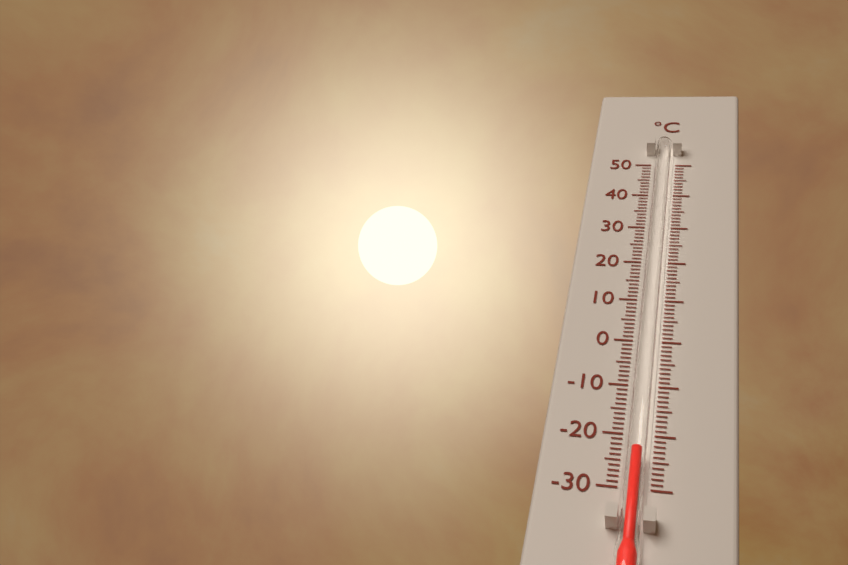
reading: -24 °C
